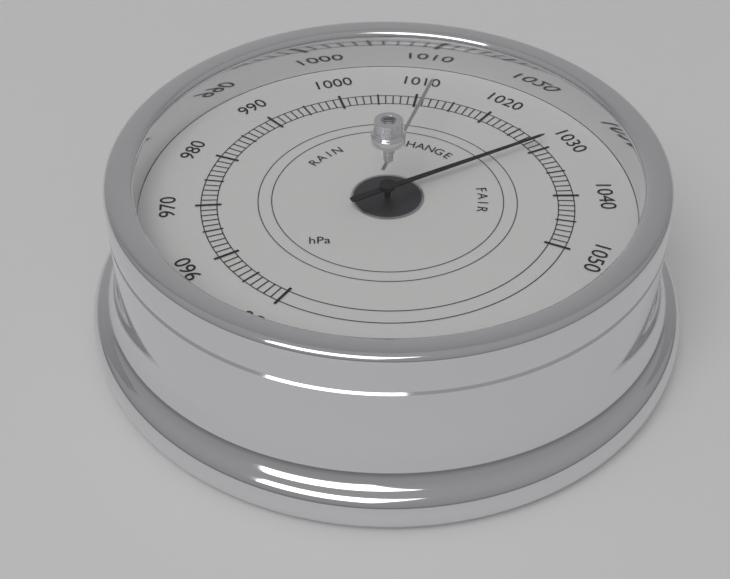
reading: 1029 hPa
